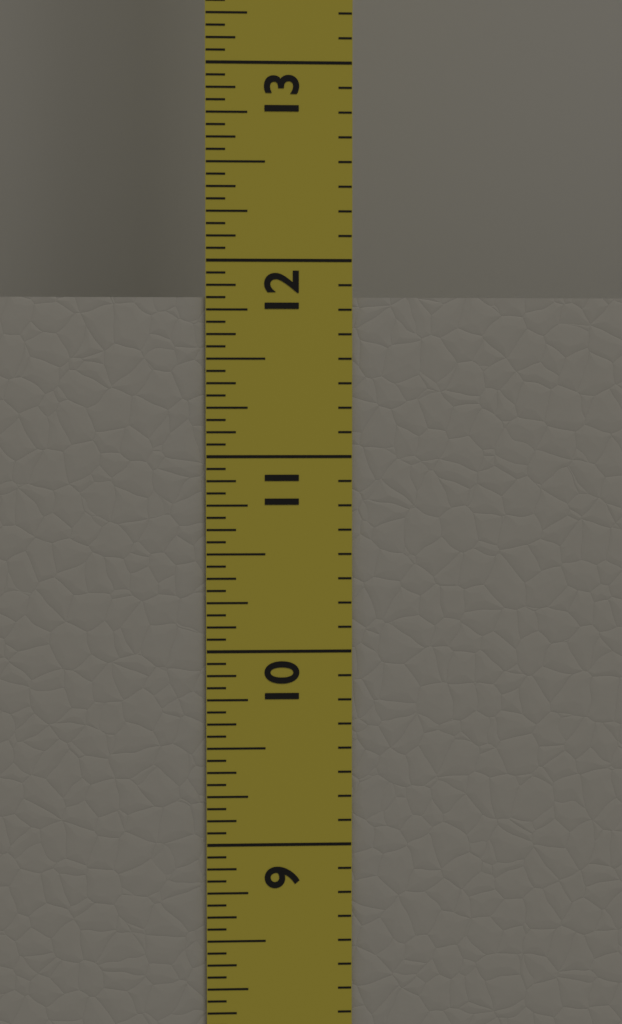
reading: 11.8125 in
